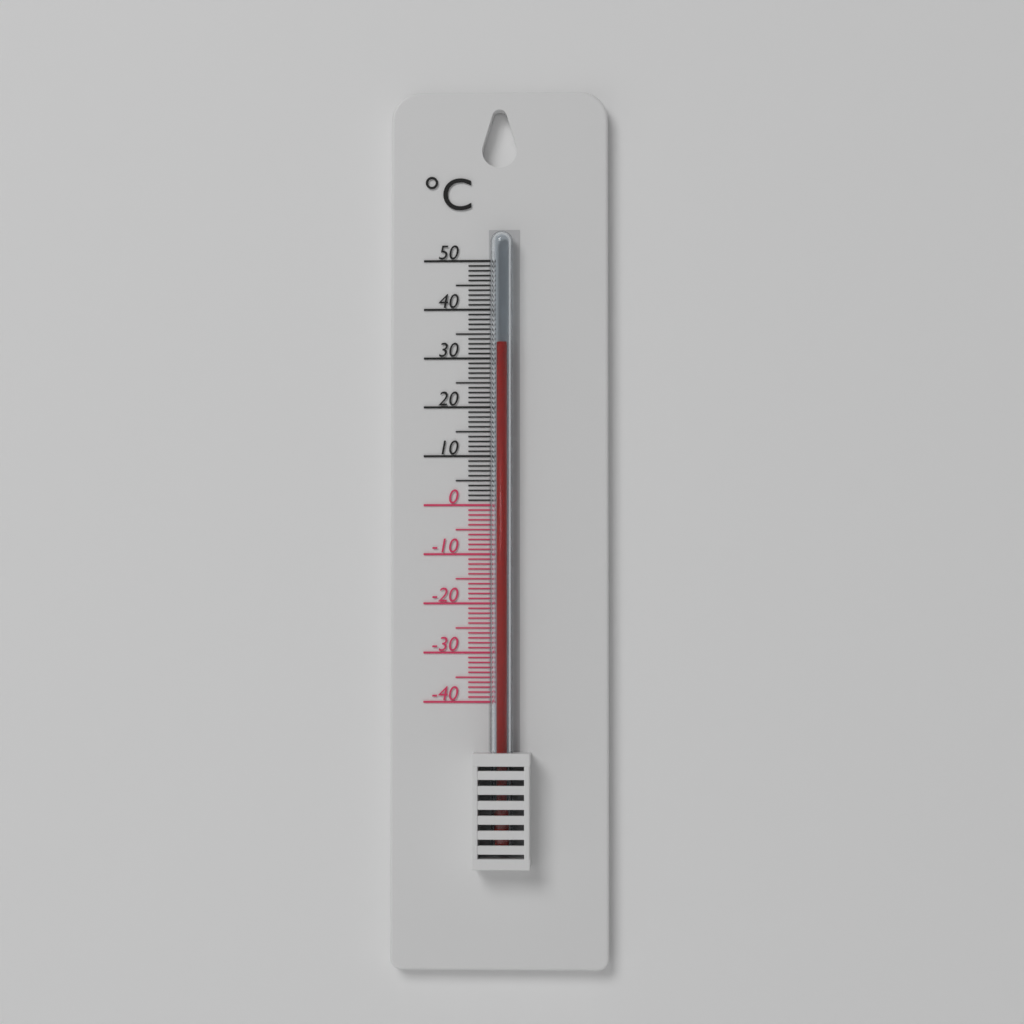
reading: 33 °C
